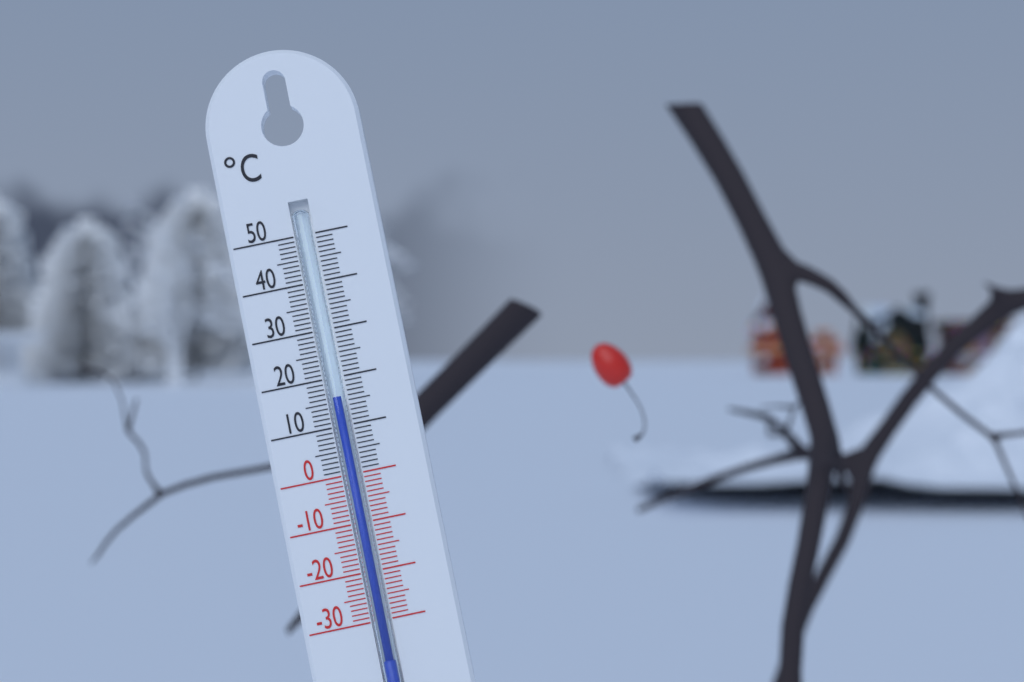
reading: 16 °C
